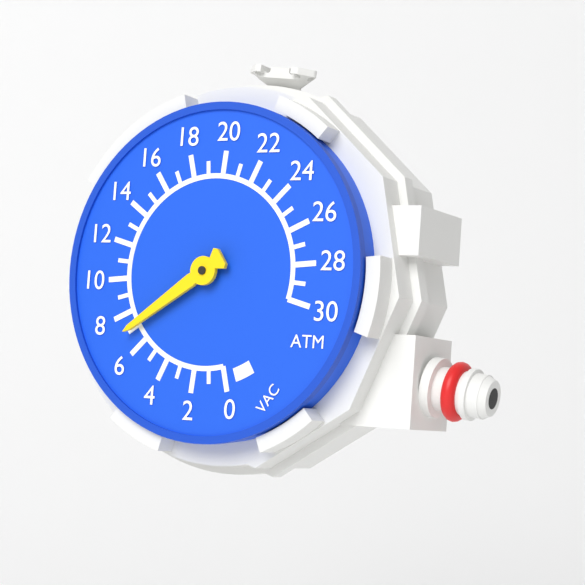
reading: 7 ATM
